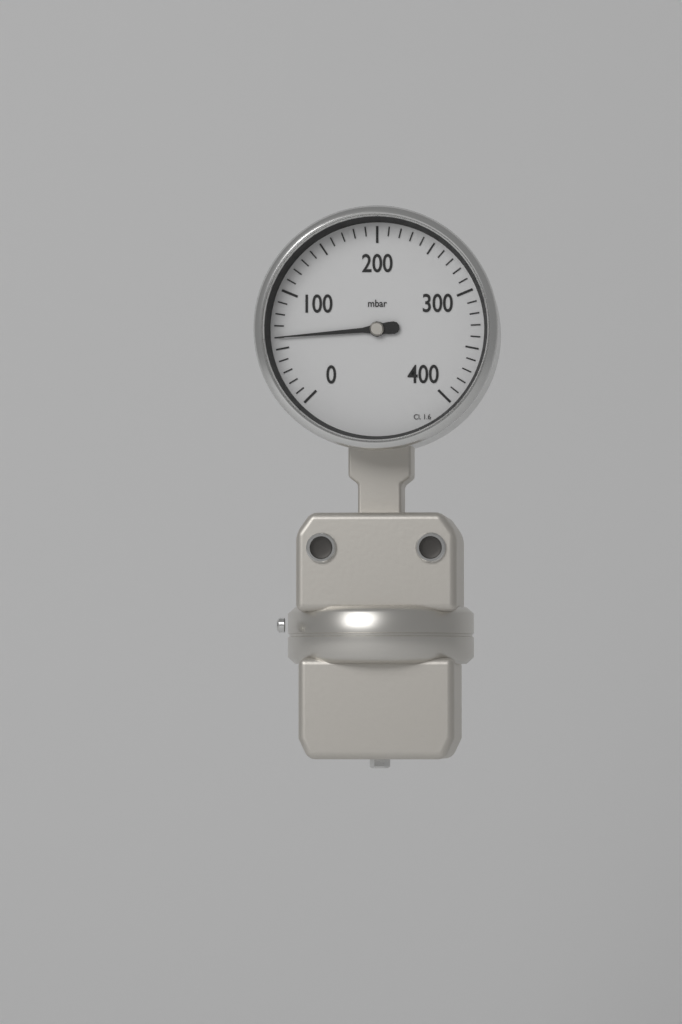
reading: 60 mbar
